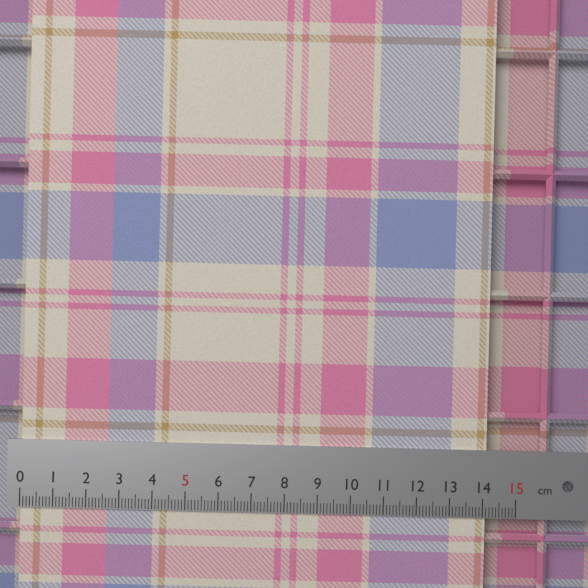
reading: 14.1 cm
